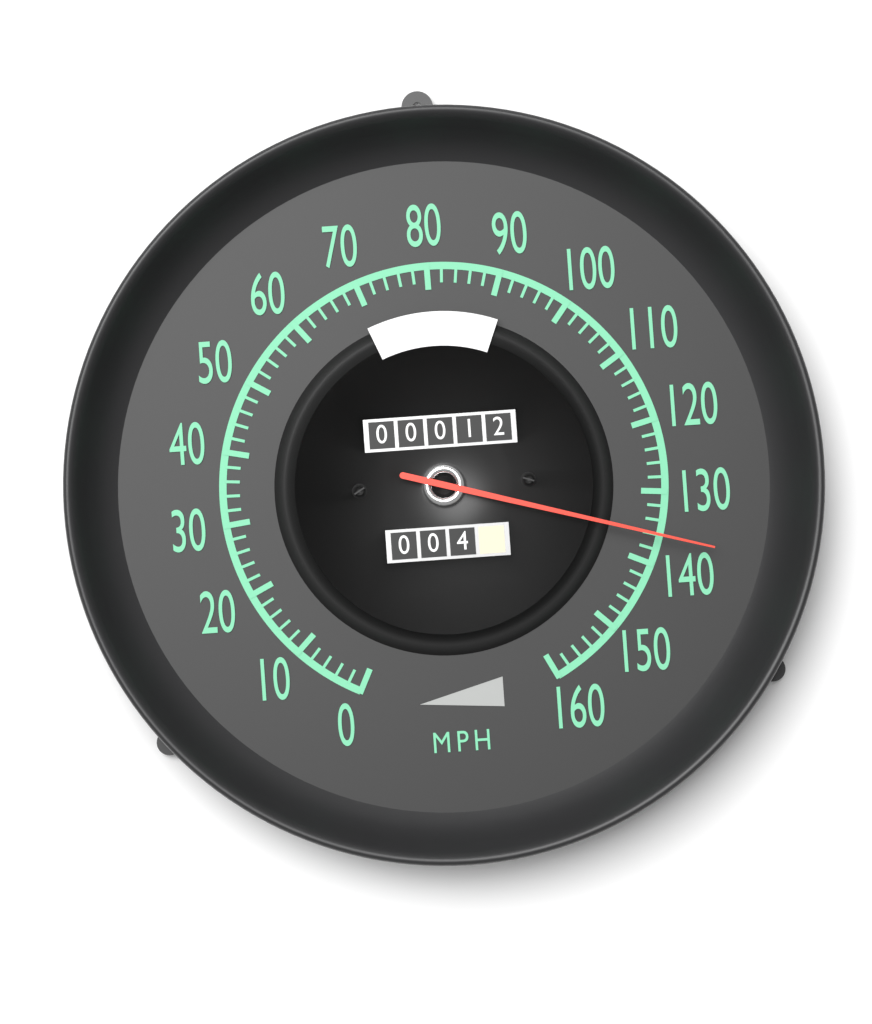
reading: 136 mph
